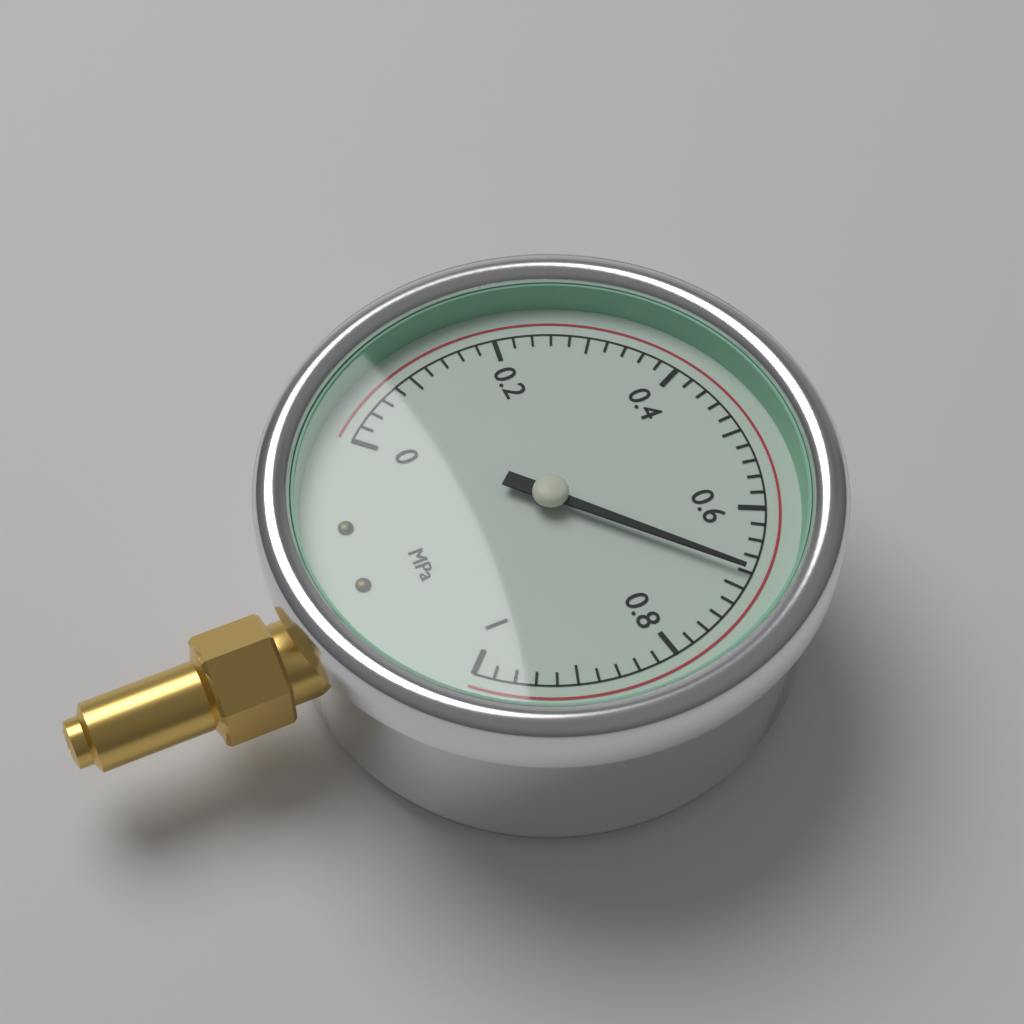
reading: 0.68 MPa
